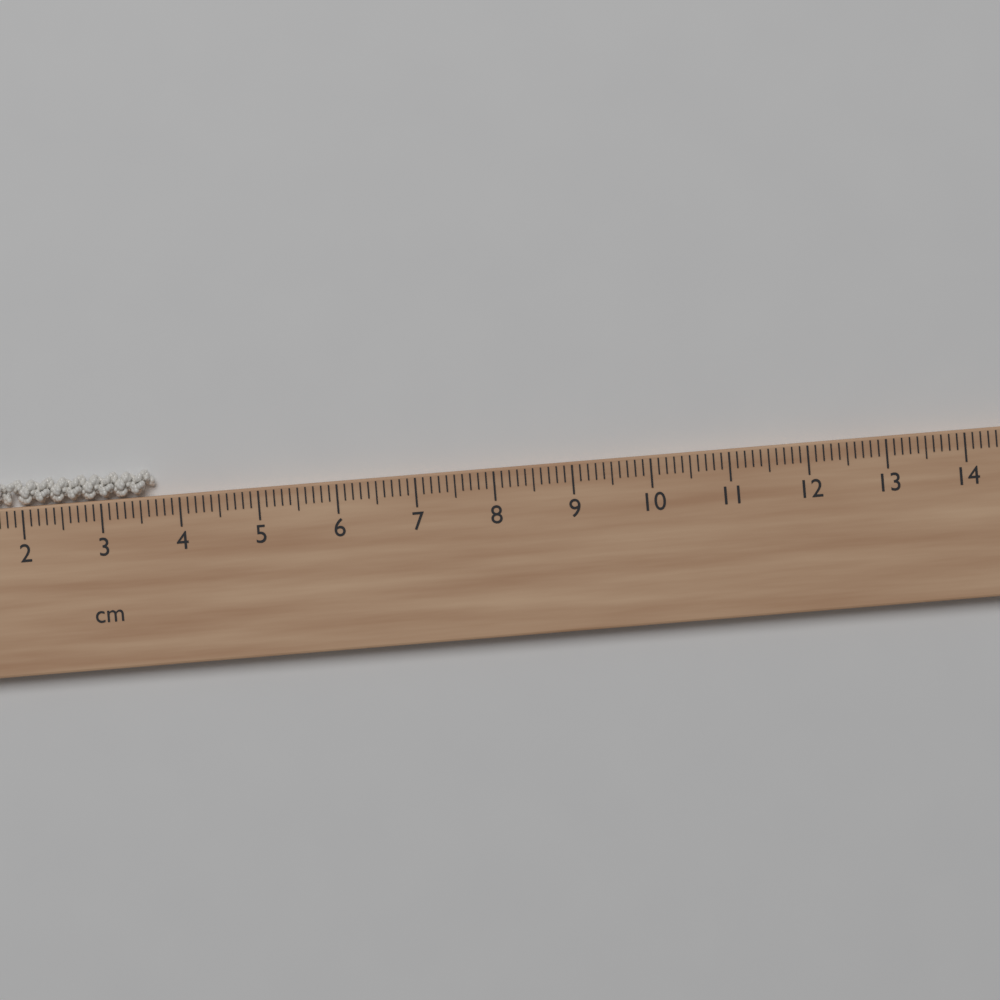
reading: 3.7 cm
